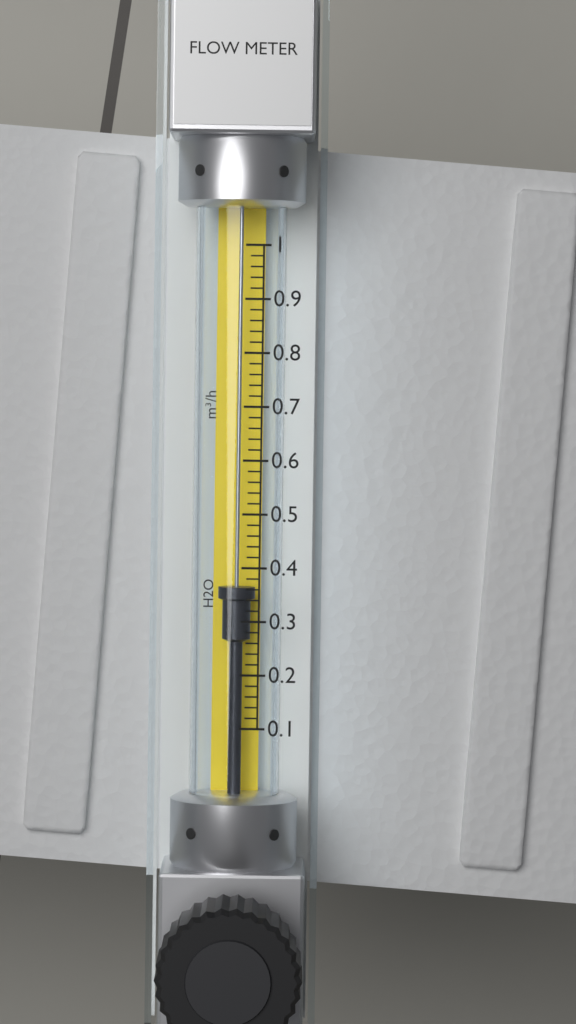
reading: 0.36 m³/h
